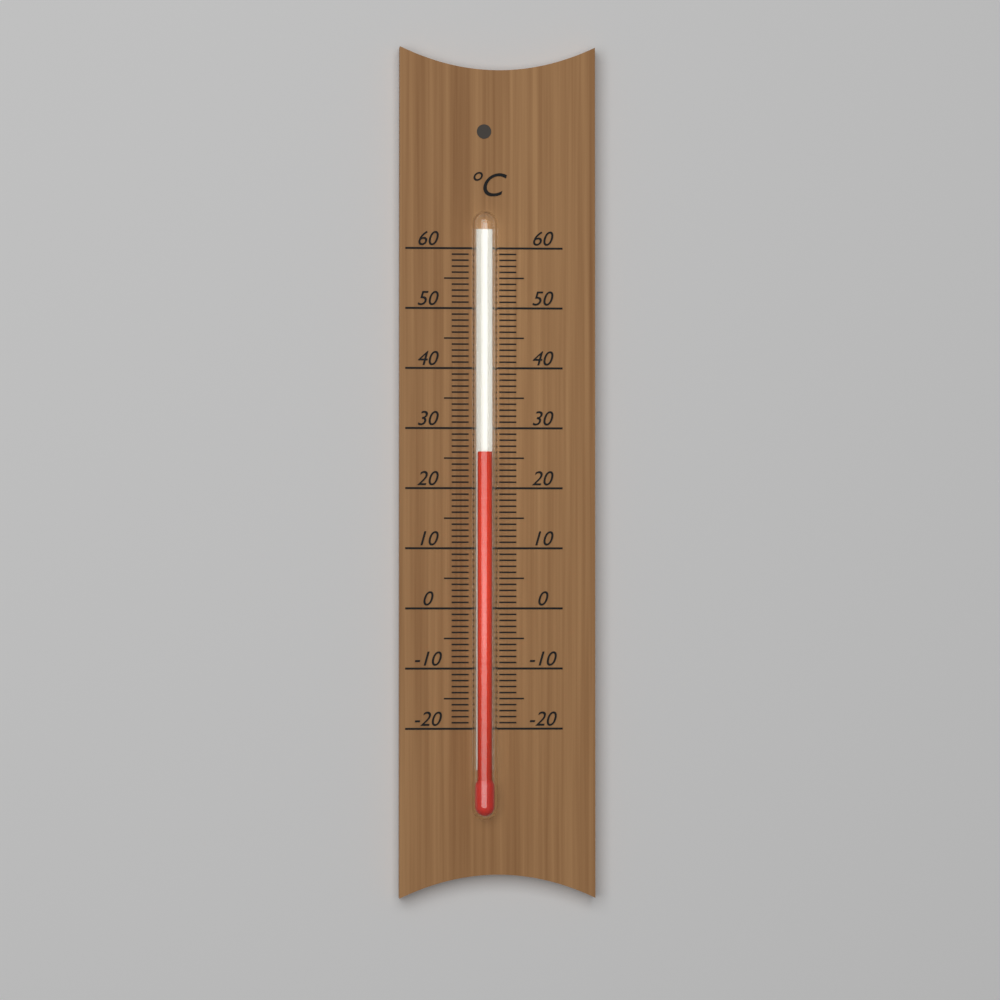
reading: 26 °C
